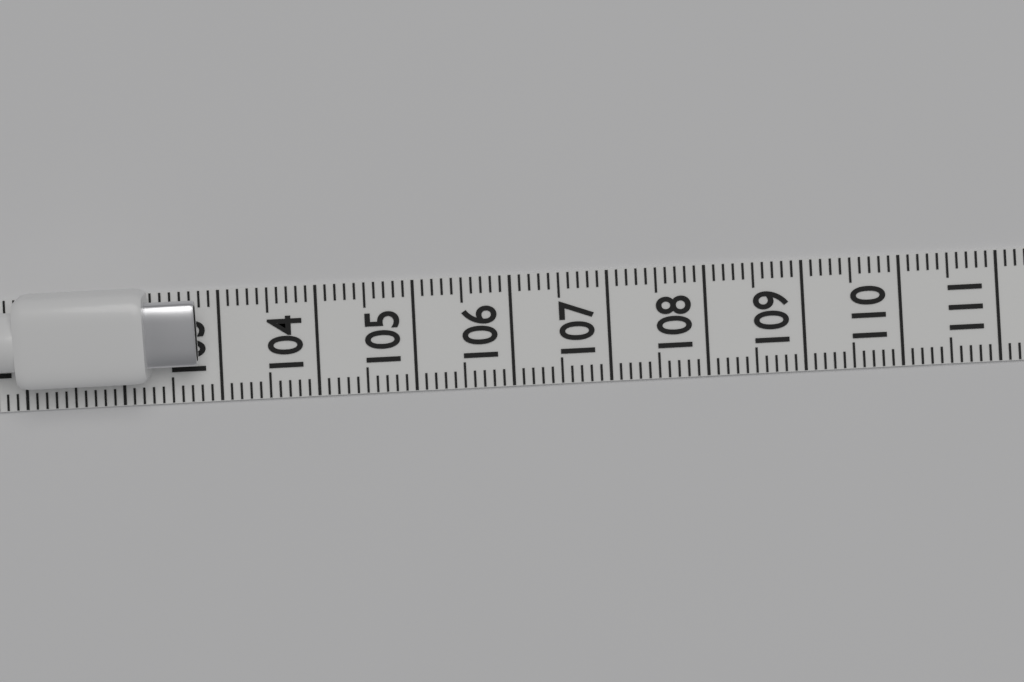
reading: 102.8 (no unit)
